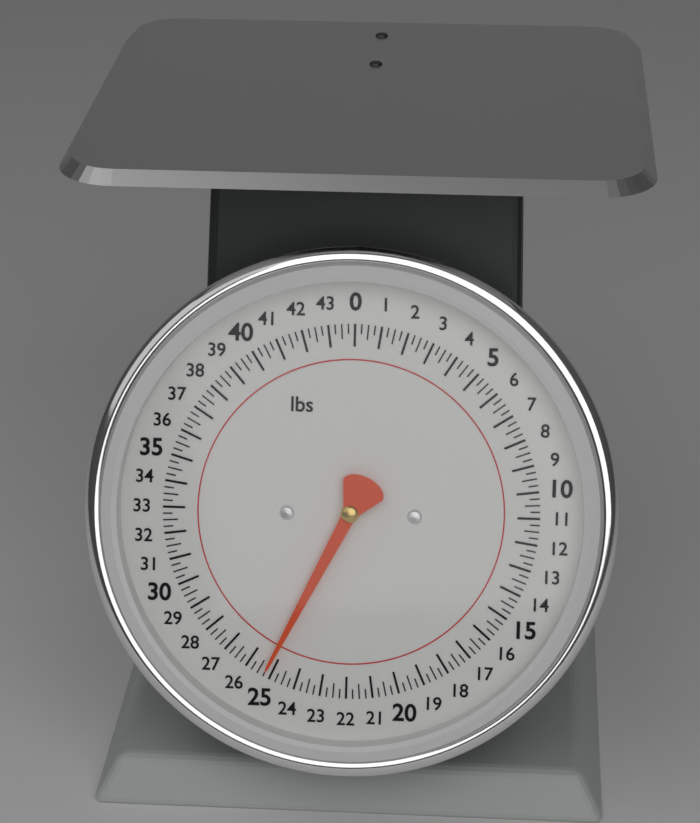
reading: 25.25 lbs
